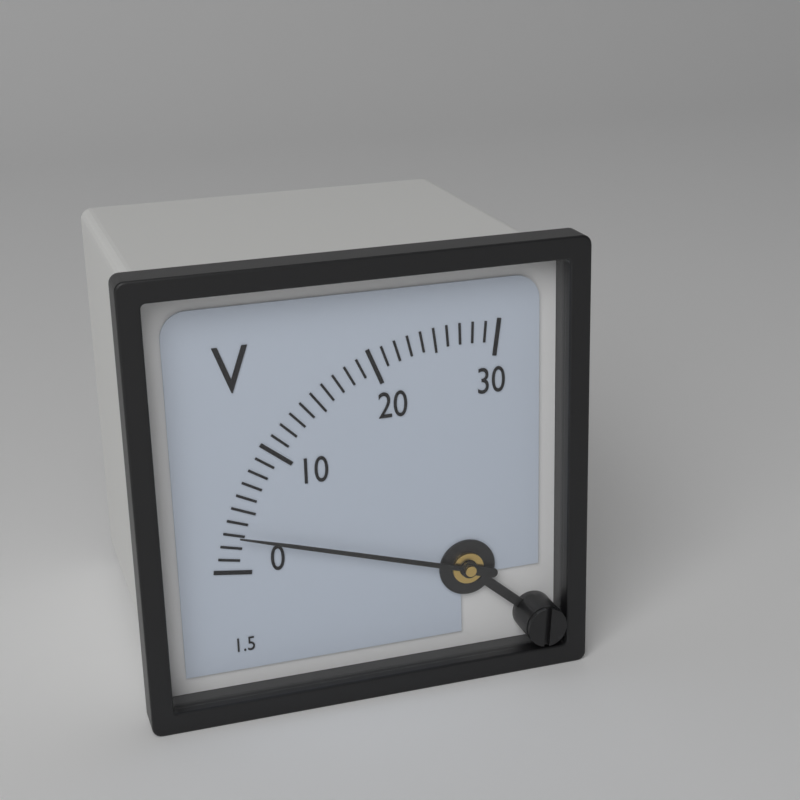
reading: 3 V
